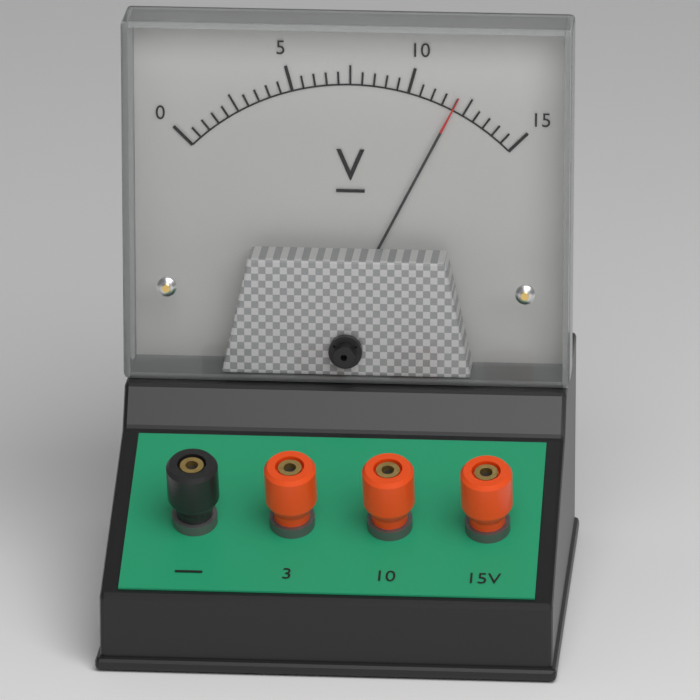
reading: 12.0 V
